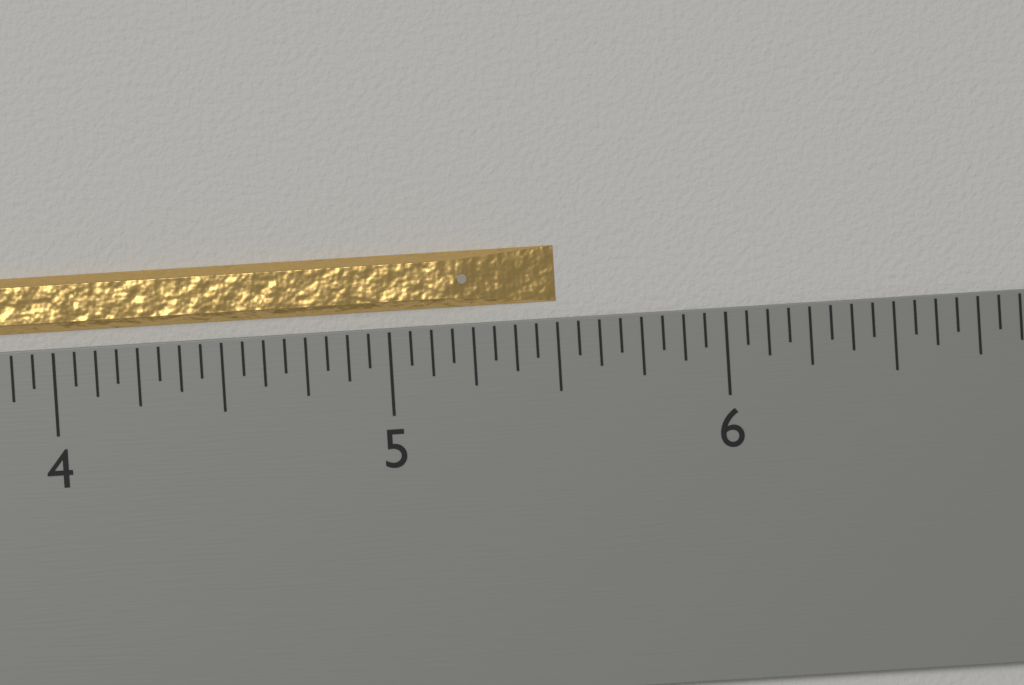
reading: 5.5000 inch
